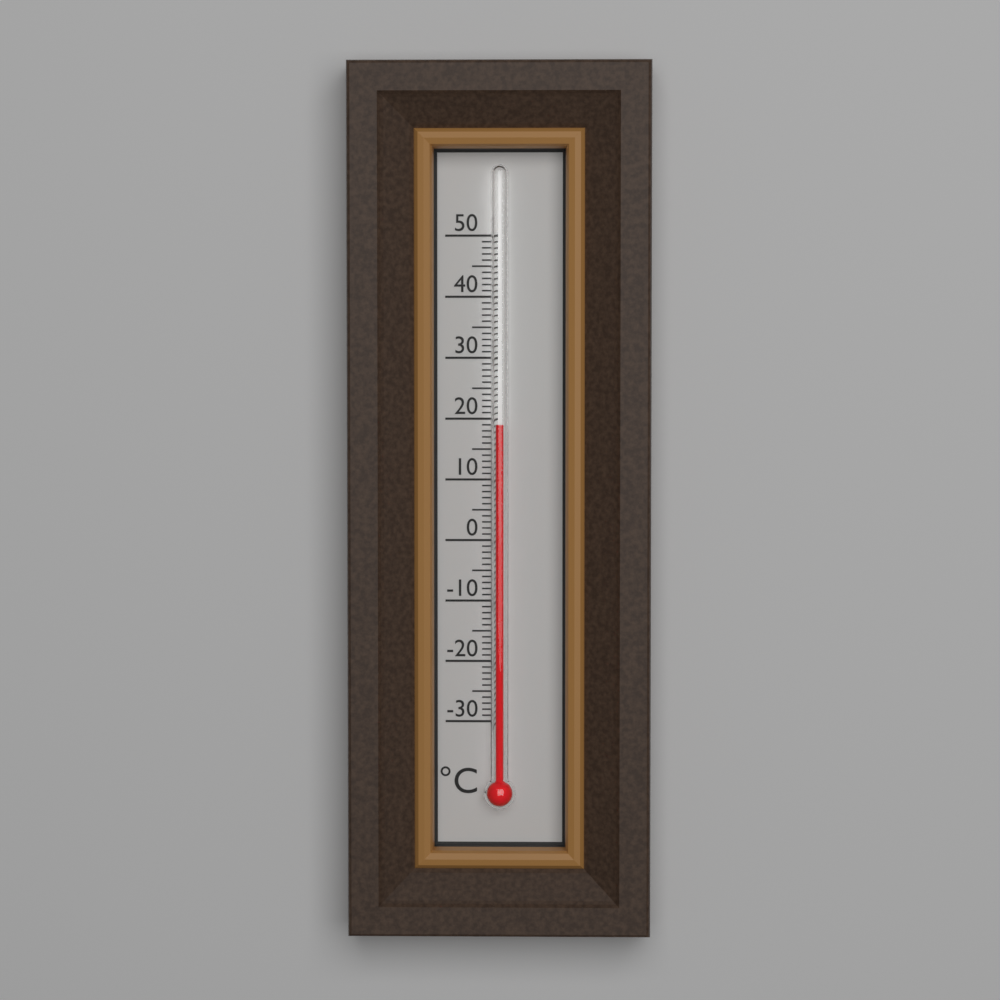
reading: 19 °C
